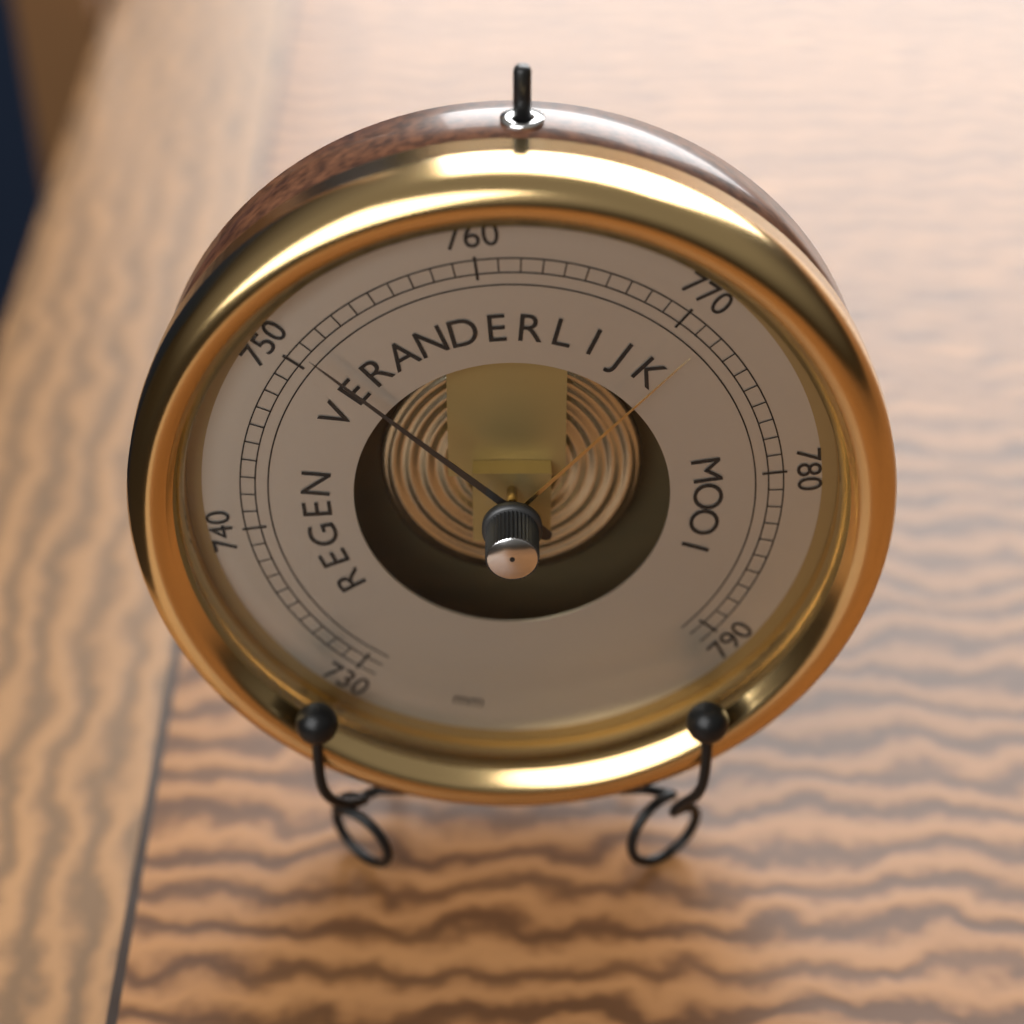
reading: 751 mm
